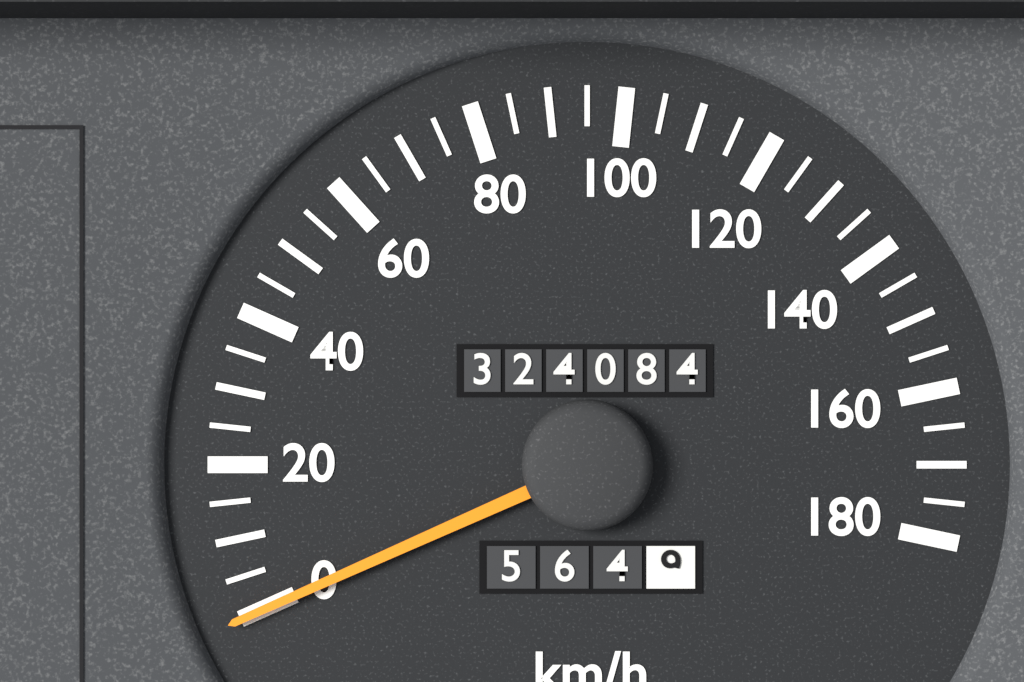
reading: 0 km/h
